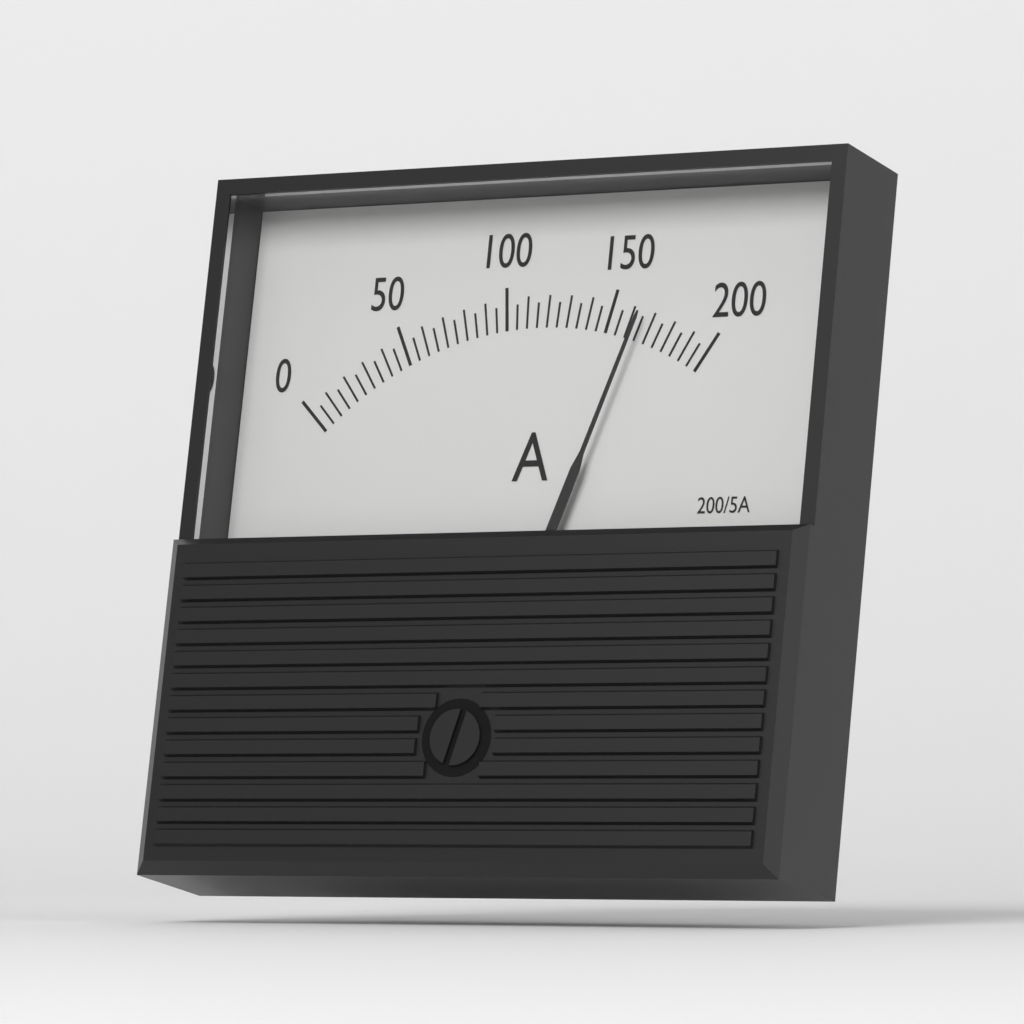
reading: 165 A
